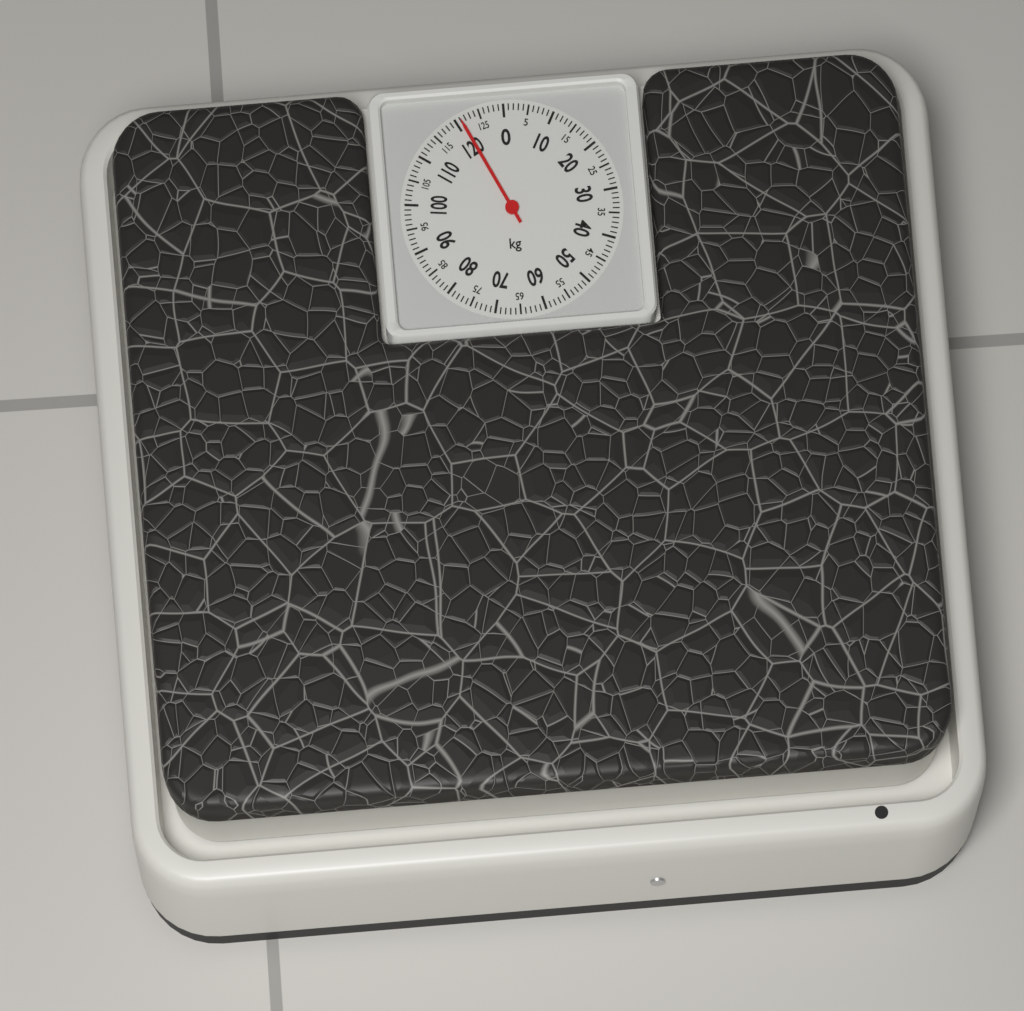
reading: 121 kg
